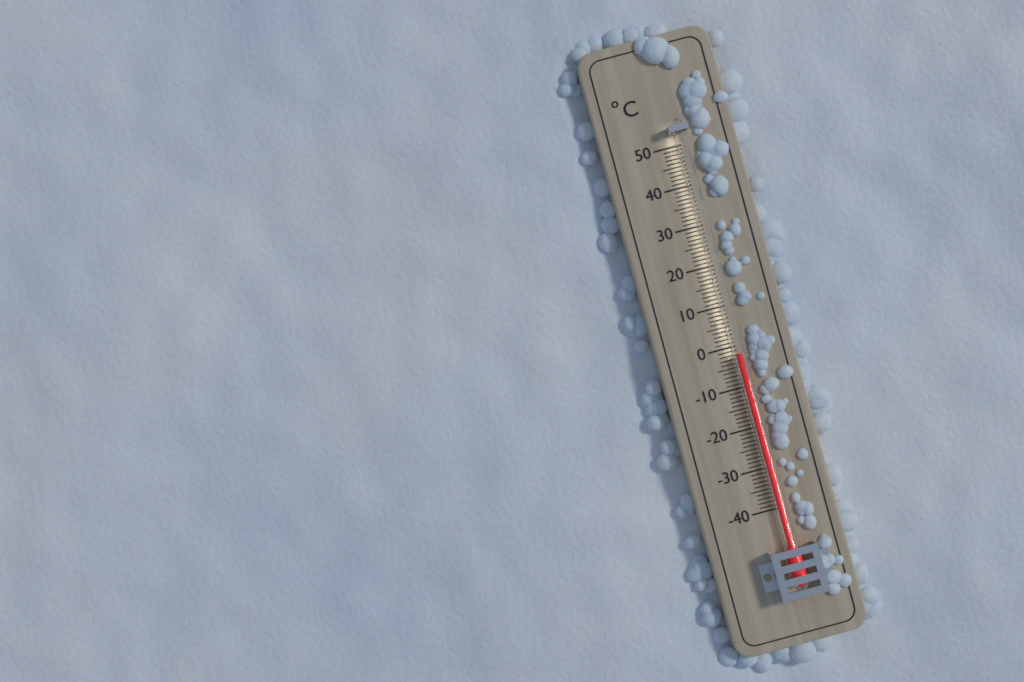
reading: -2 °C
